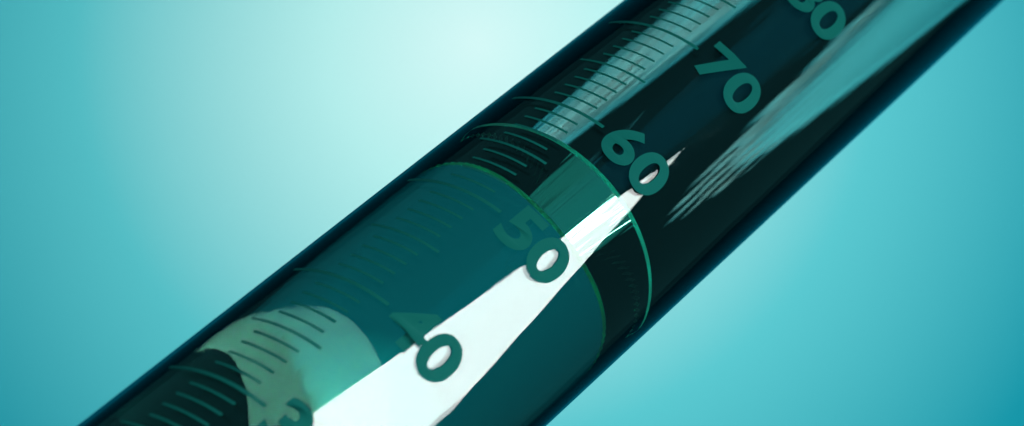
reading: 58 ml
